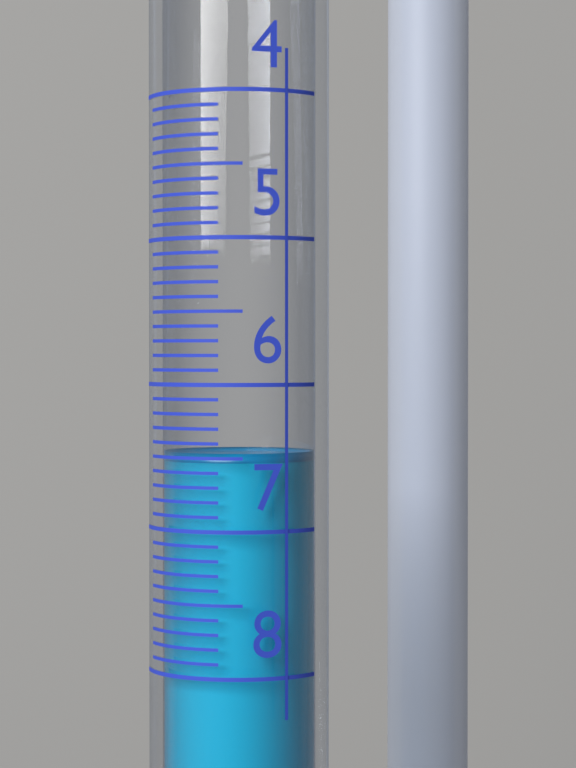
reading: 6.5 (no unit)
